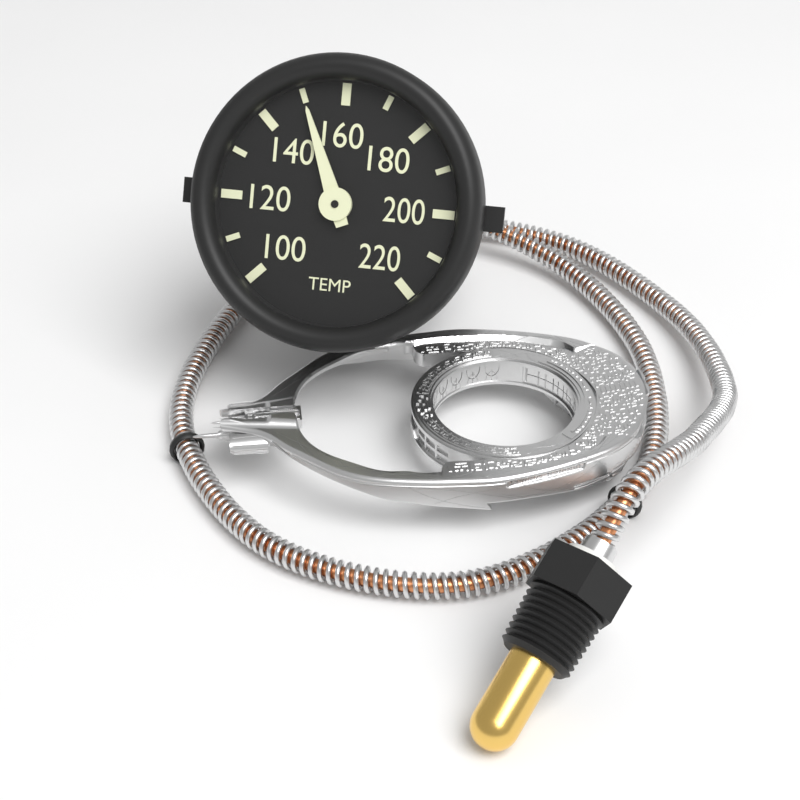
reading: 150 (no unit)
